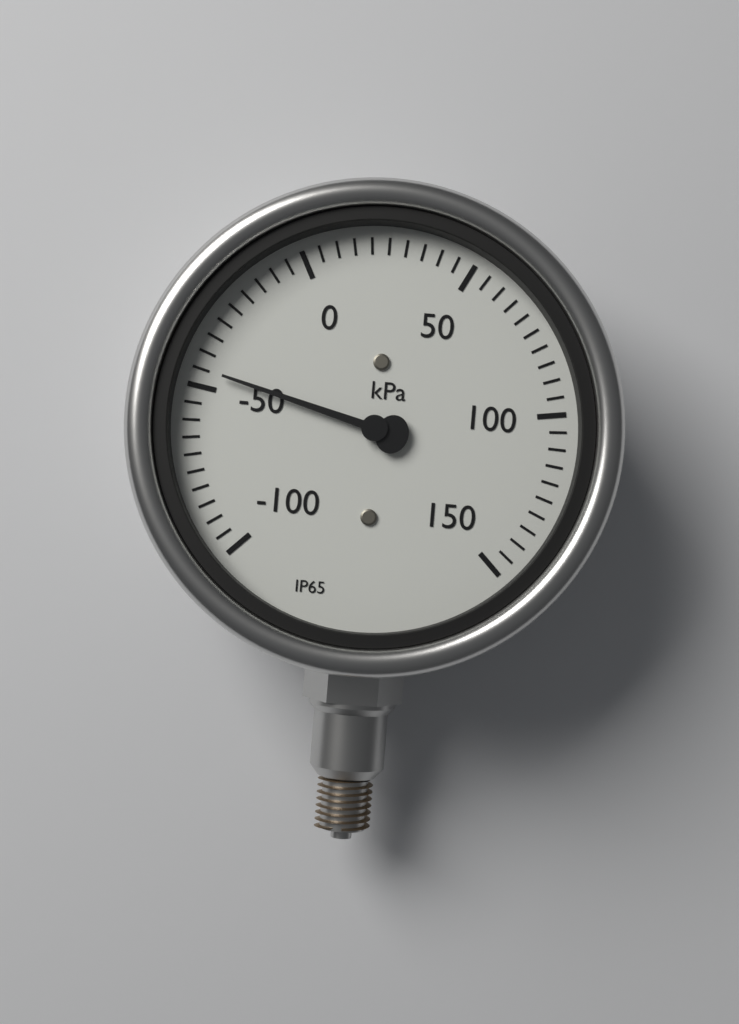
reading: -45 kPa
